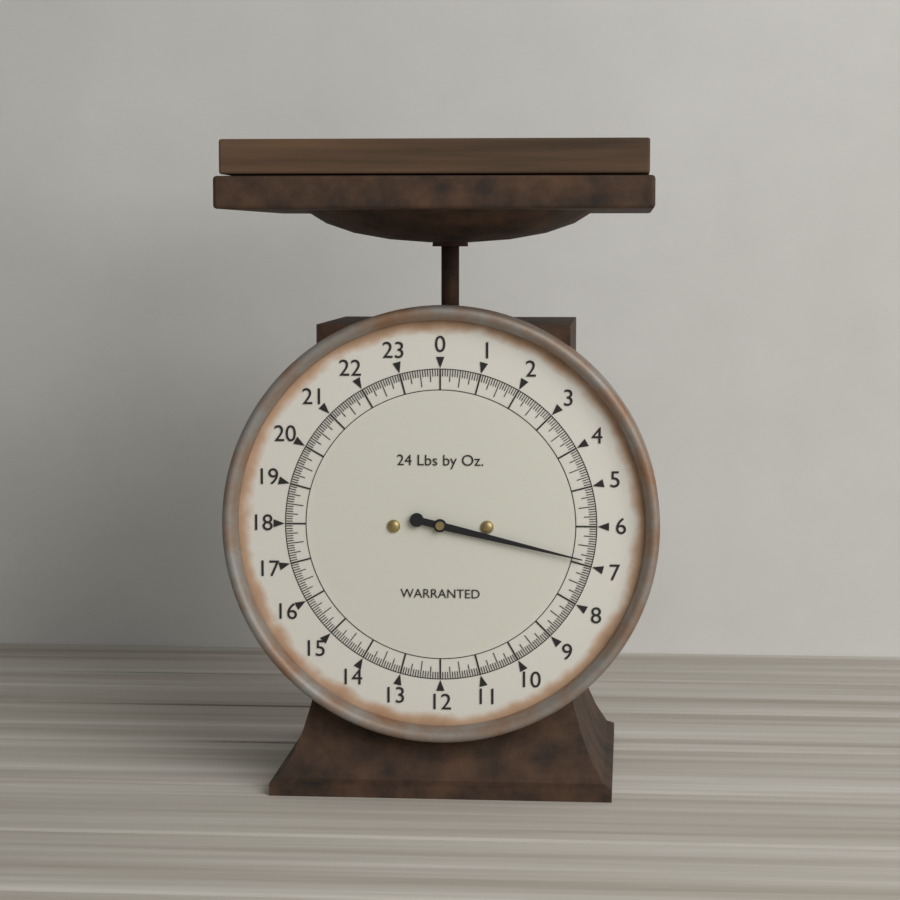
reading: 6.8750 lb
